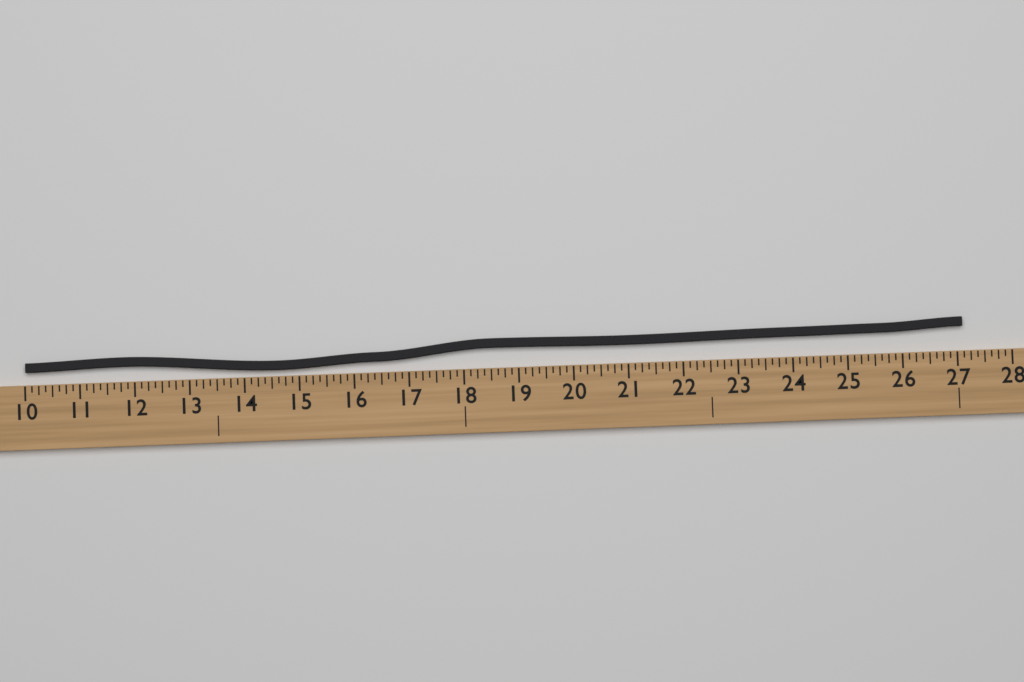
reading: 27.125 (no unit)
